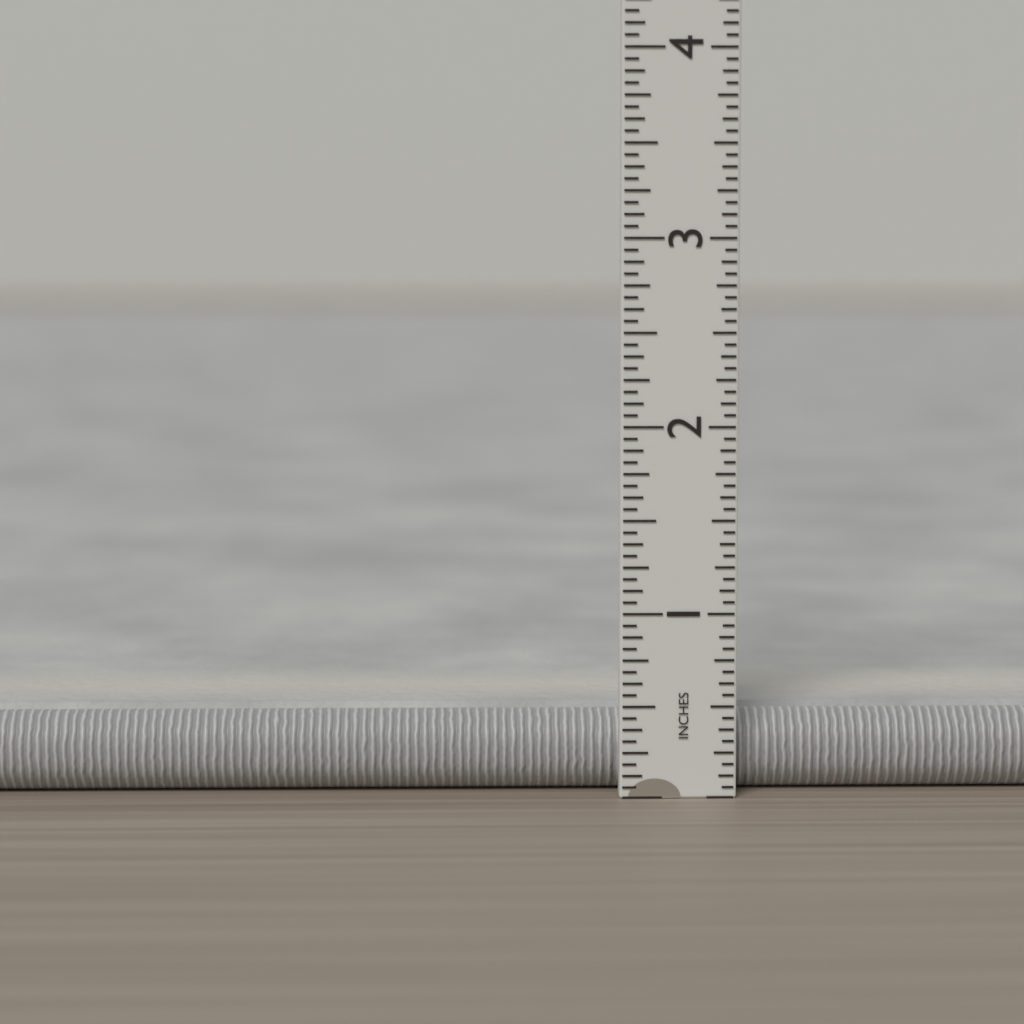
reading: 0.4375 in
